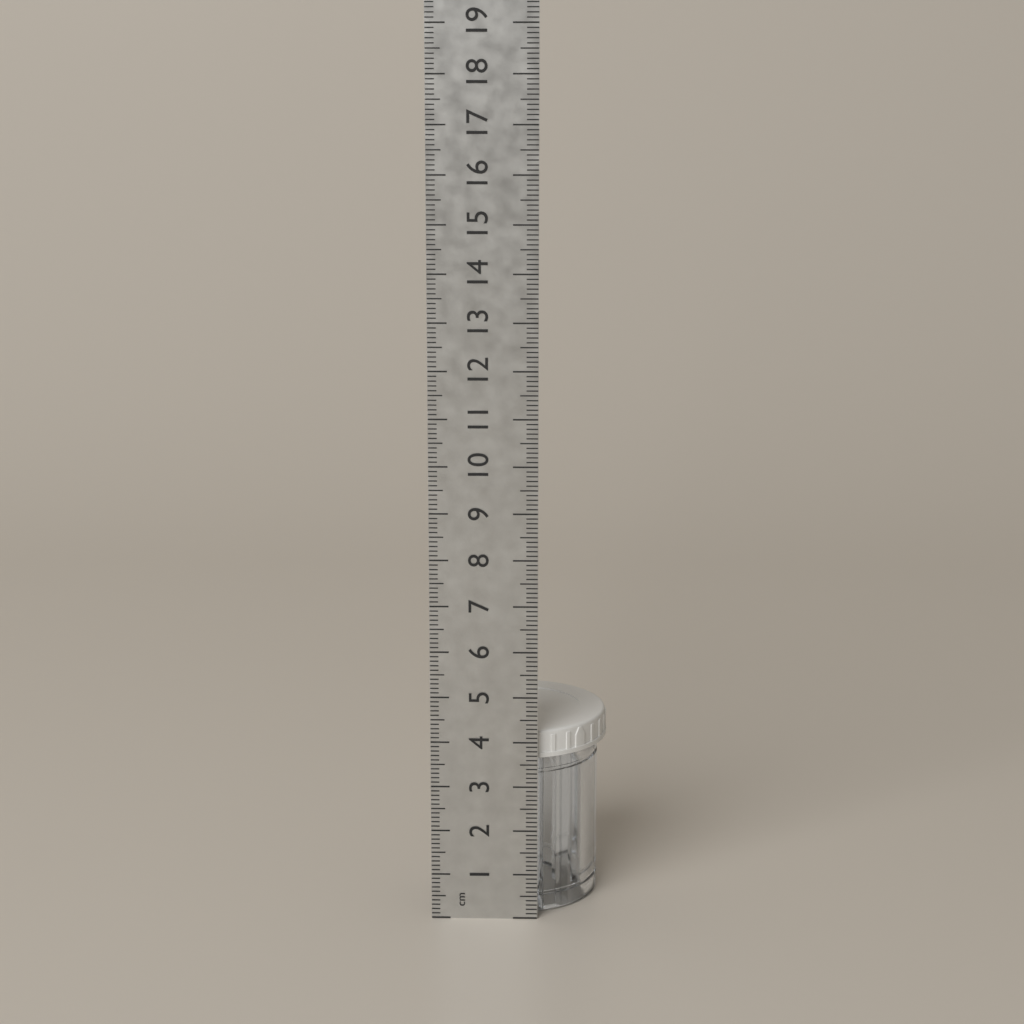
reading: 4.2 cm
